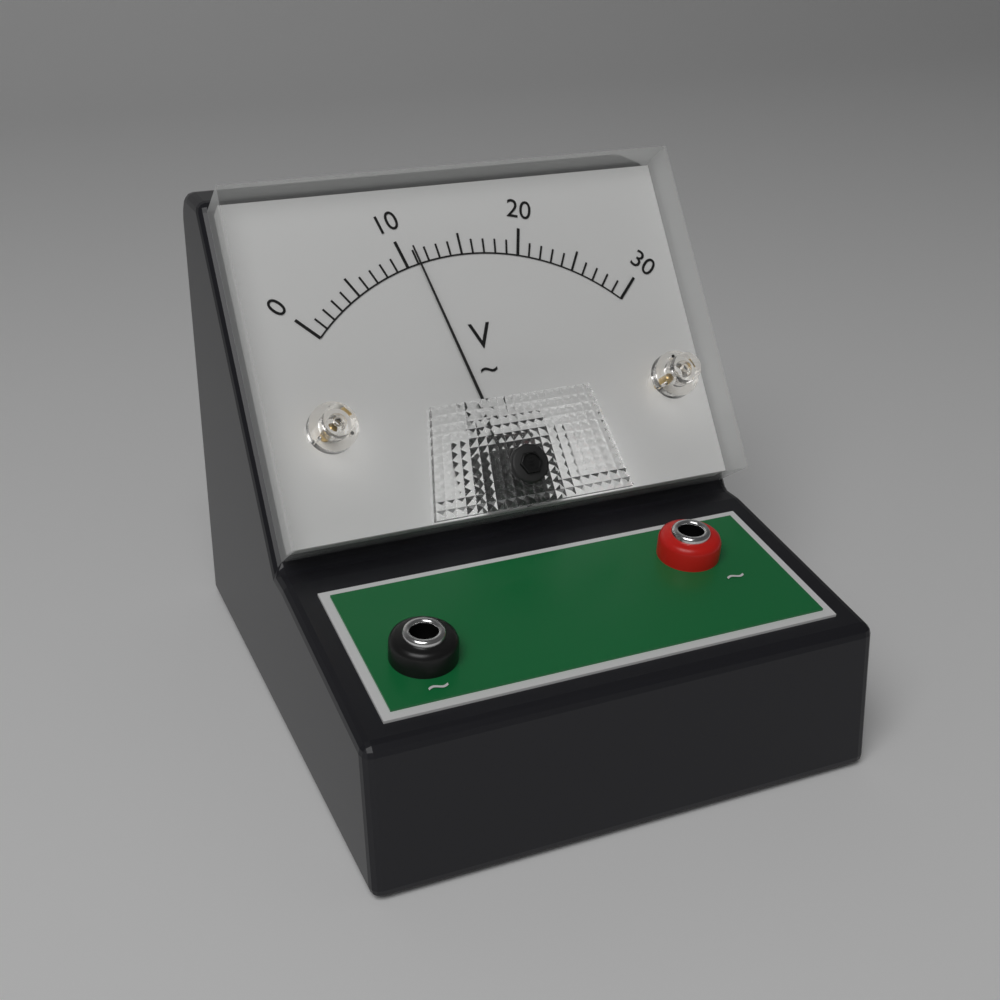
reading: 11 V
